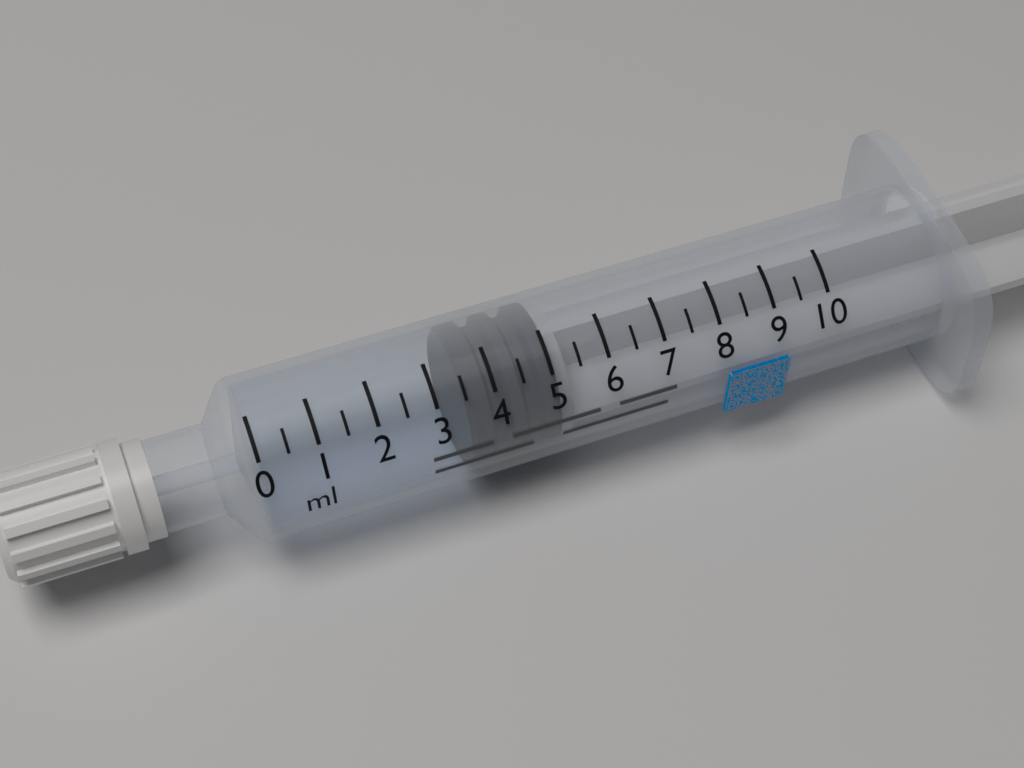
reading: 3.5 ml
